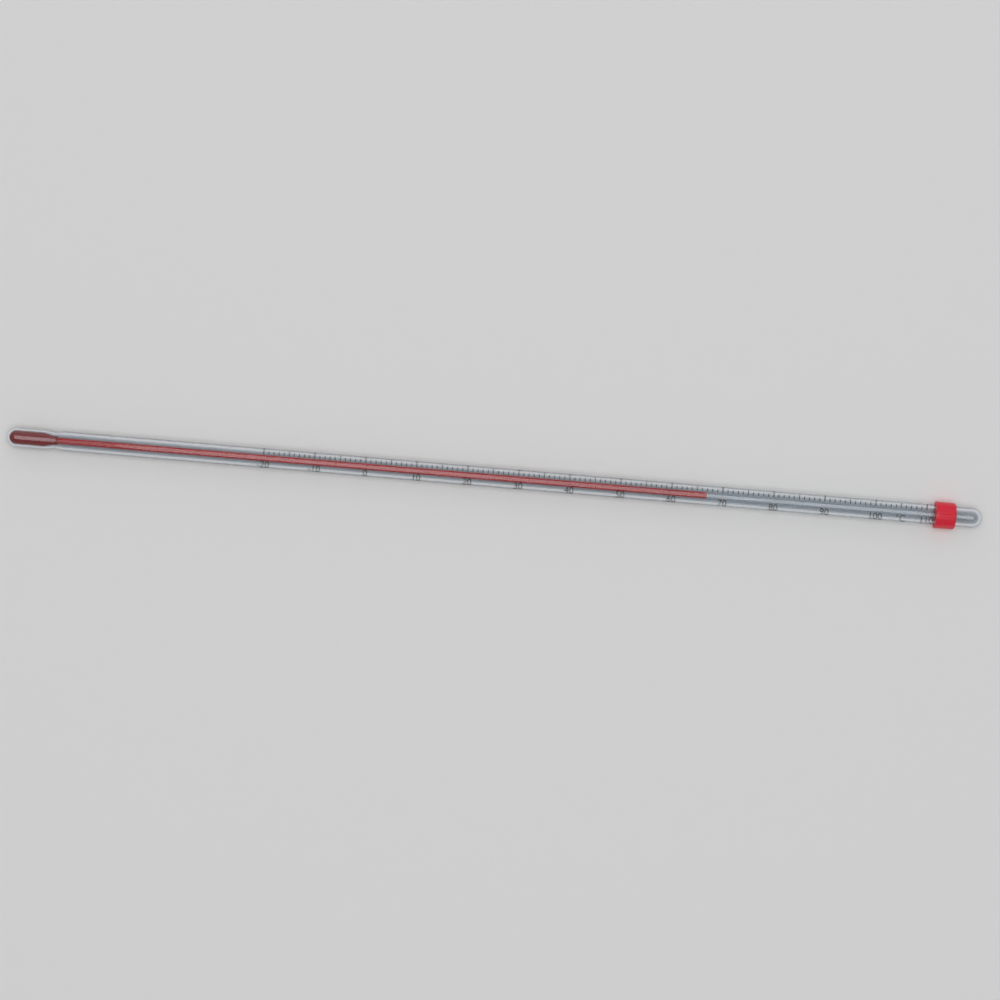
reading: 67 °C
